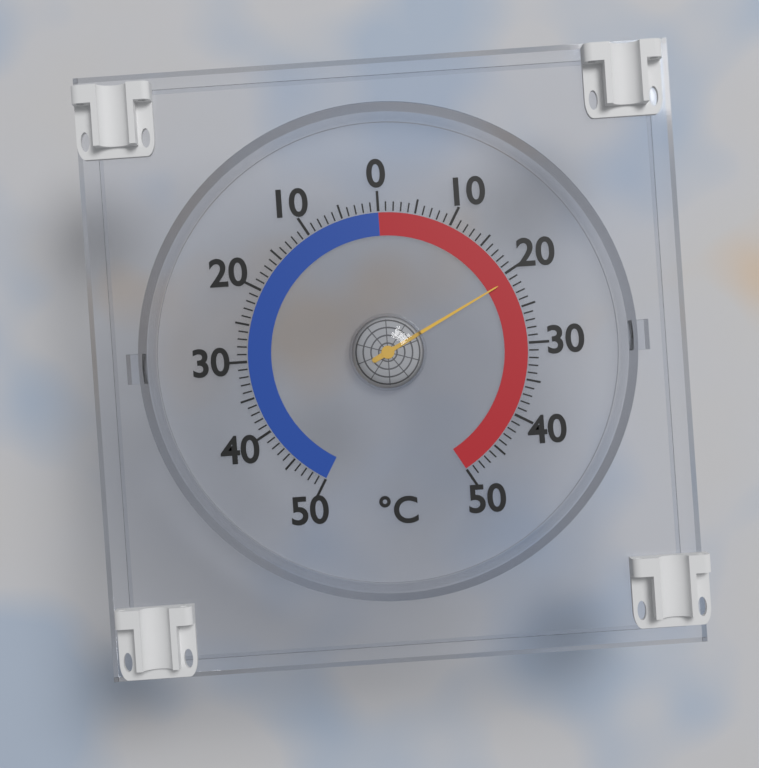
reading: 21 °C
